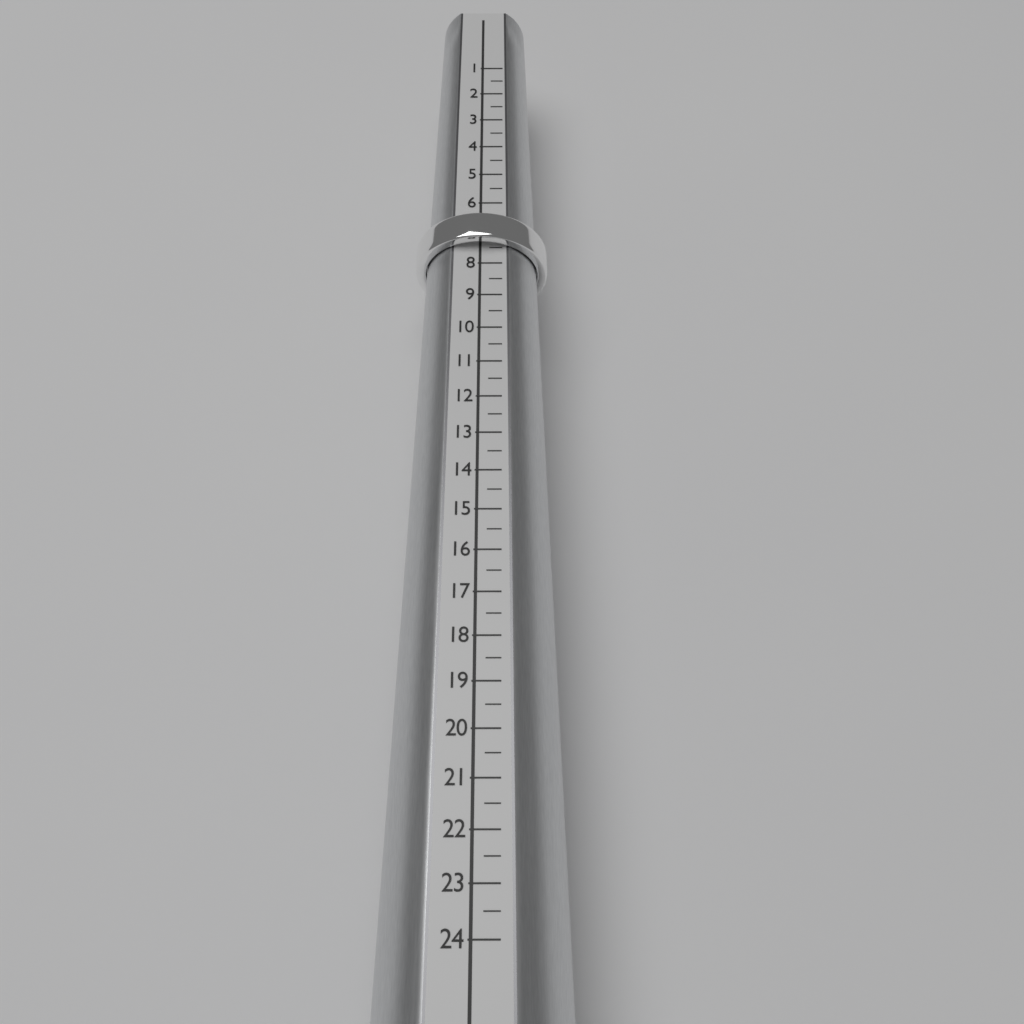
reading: 7.5 (no unit)
